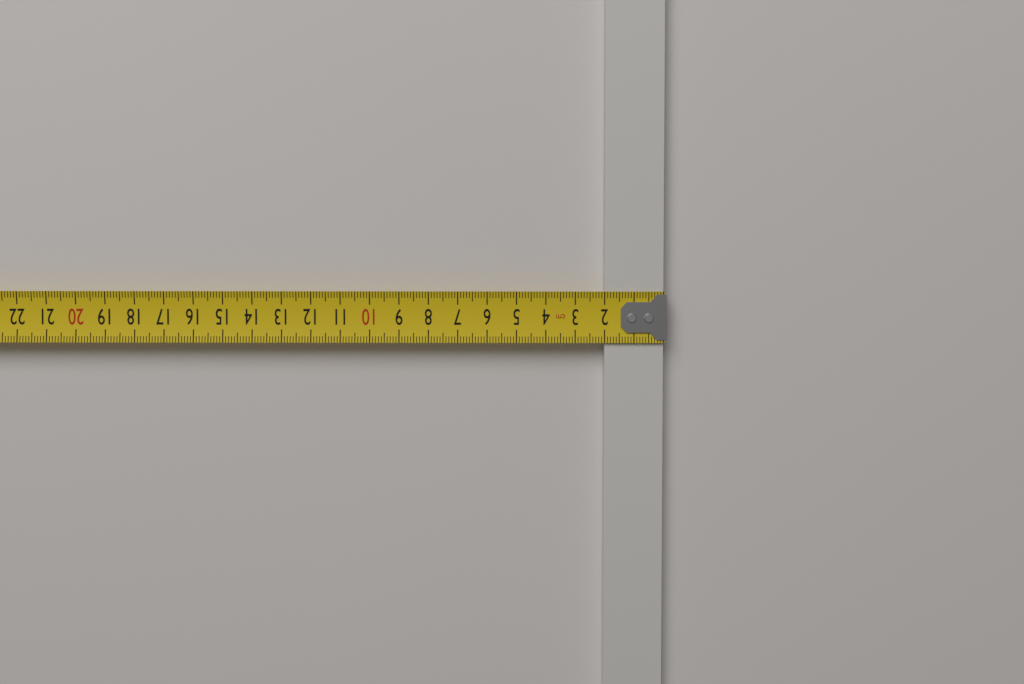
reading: 2.0 cm
